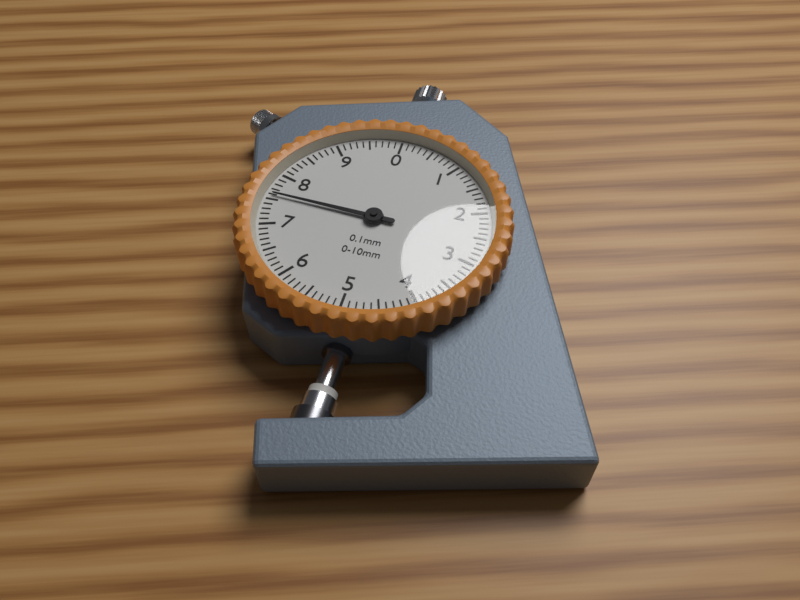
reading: 7.6 mm
